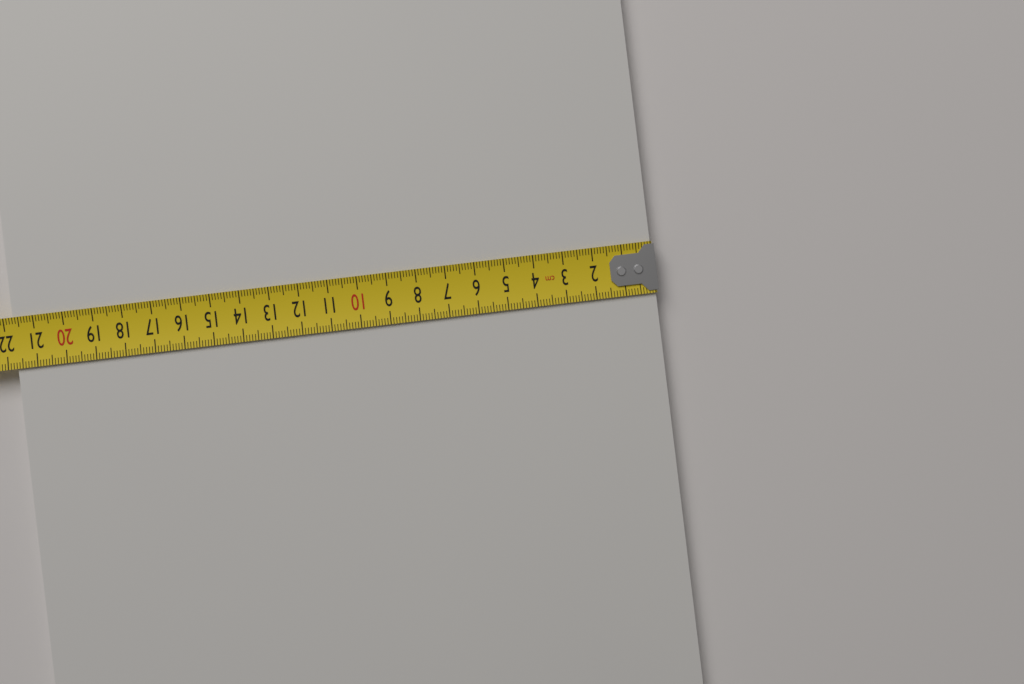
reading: 21.7 cm
